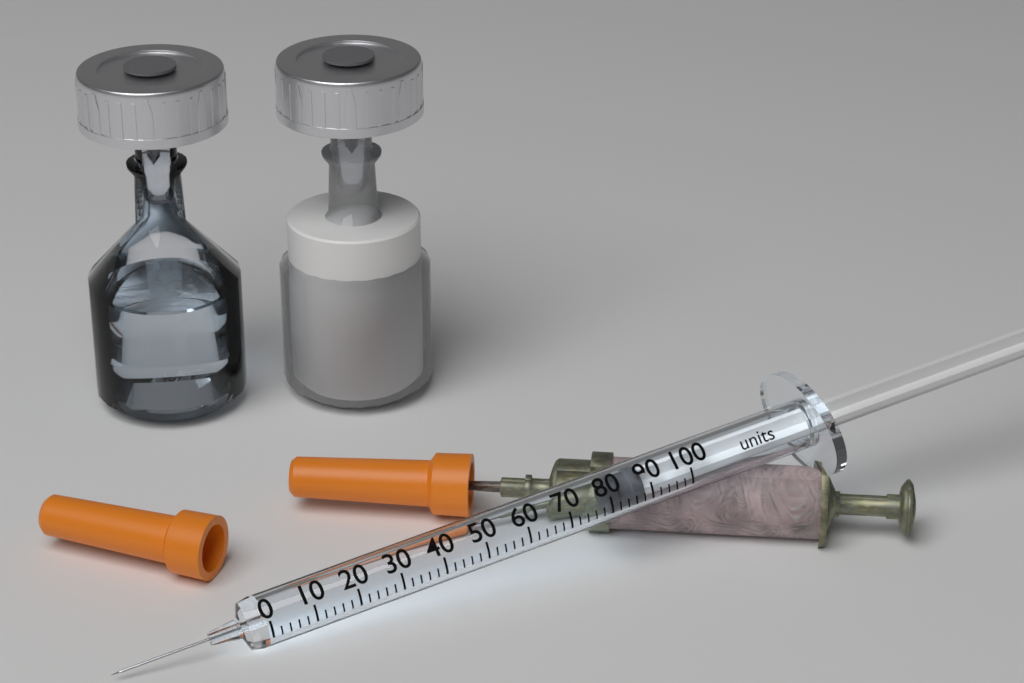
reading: 80 units
